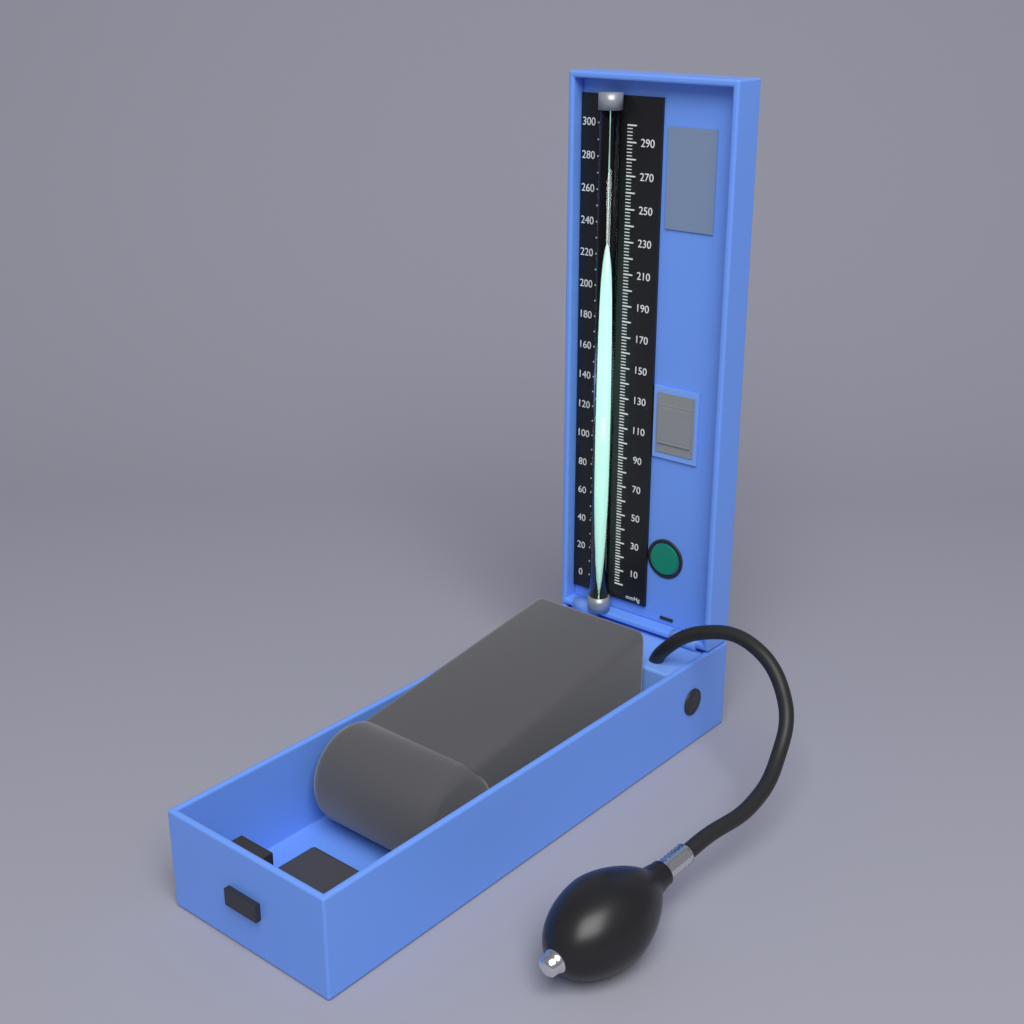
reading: 274 mmHg
